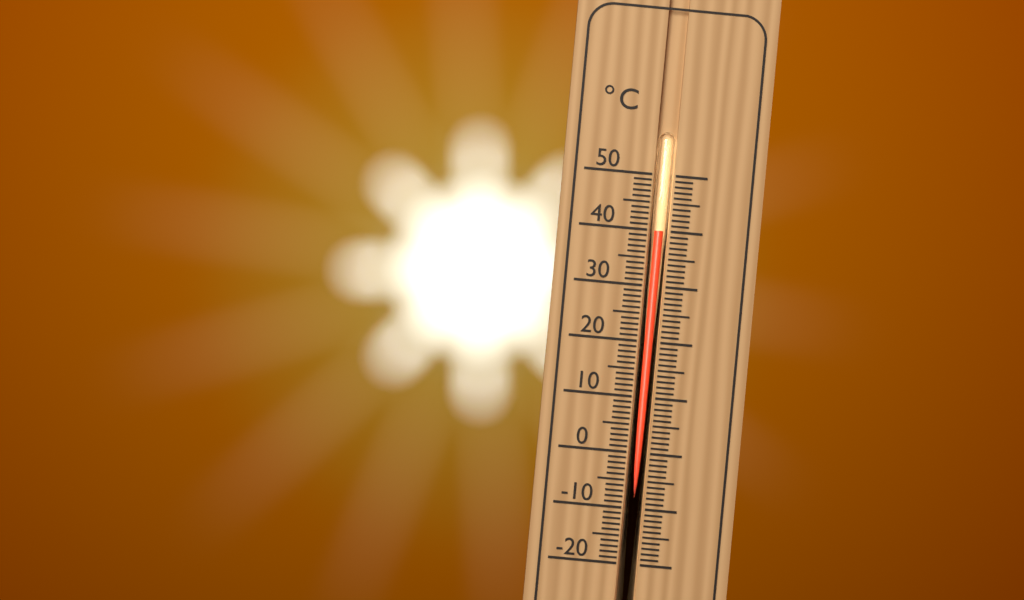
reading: 40 °C
